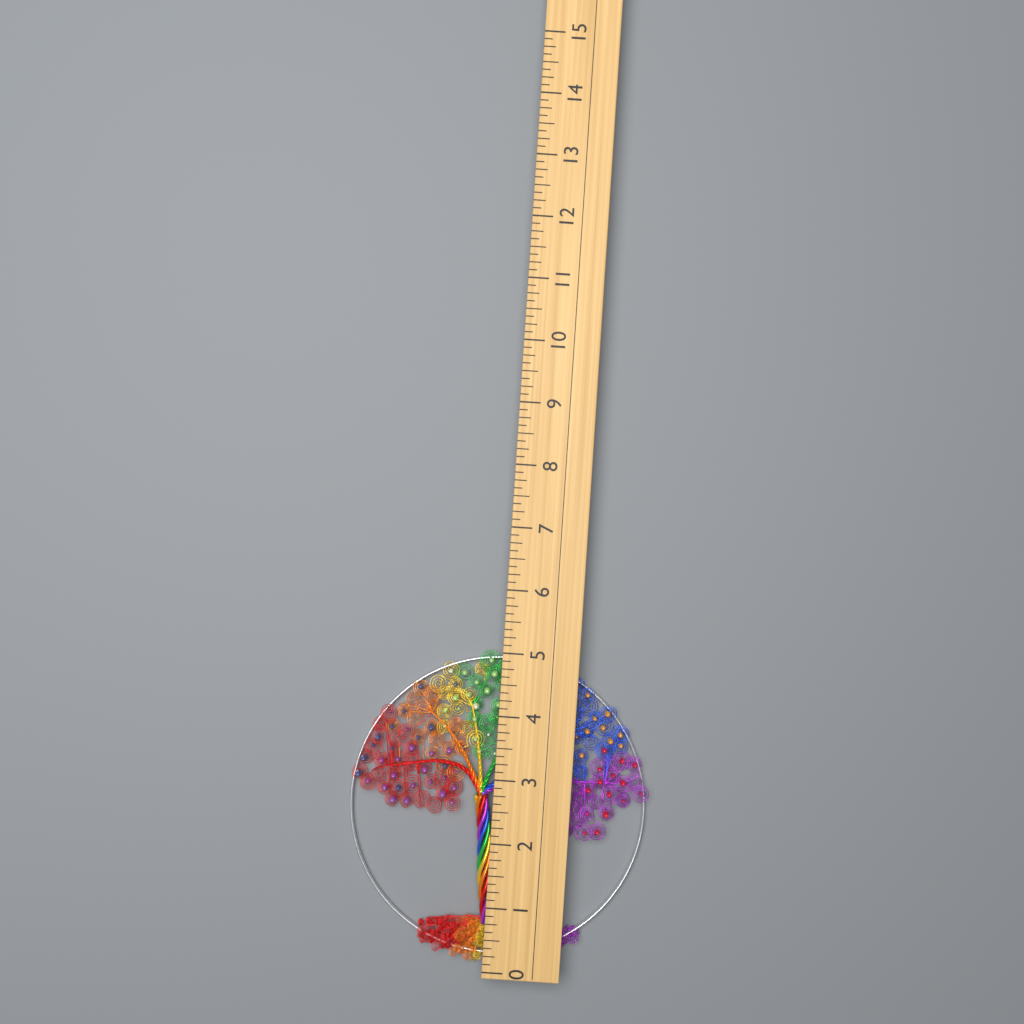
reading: 5.000 (no unit)
